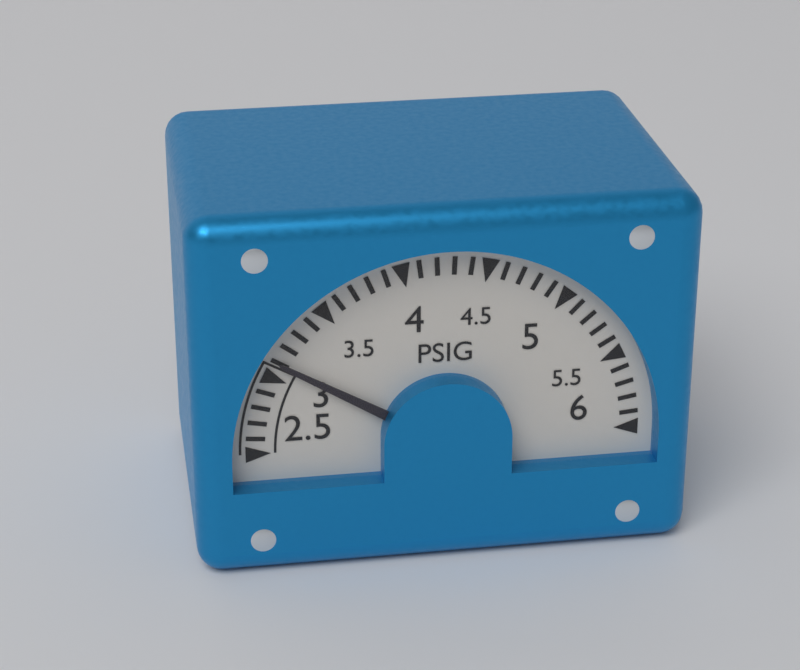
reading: 3.1 PSIG
